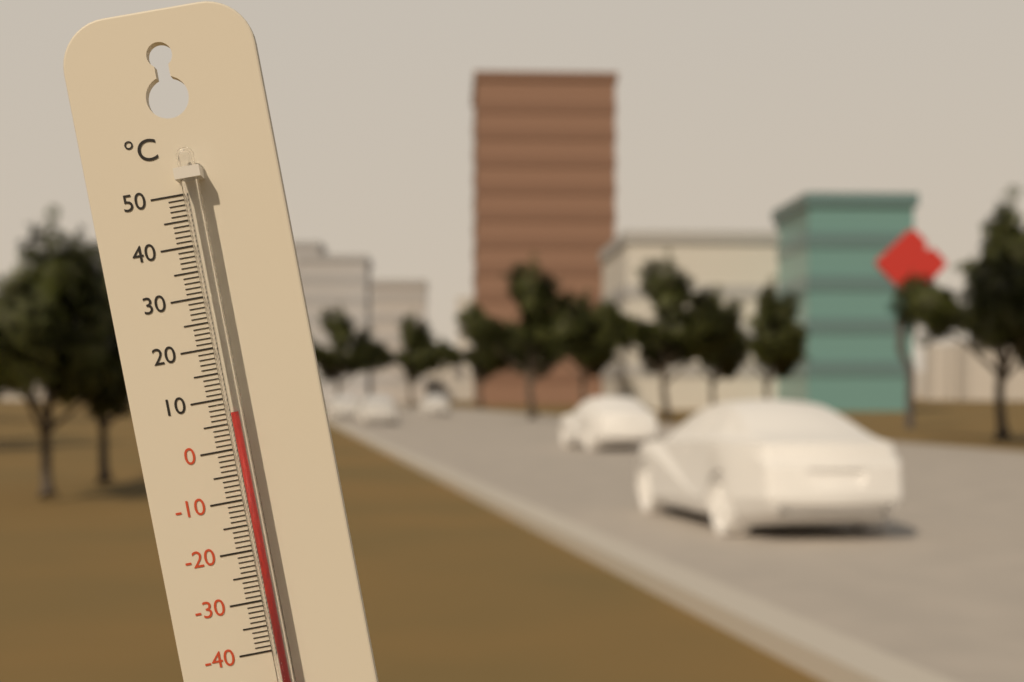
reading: 7 °C
